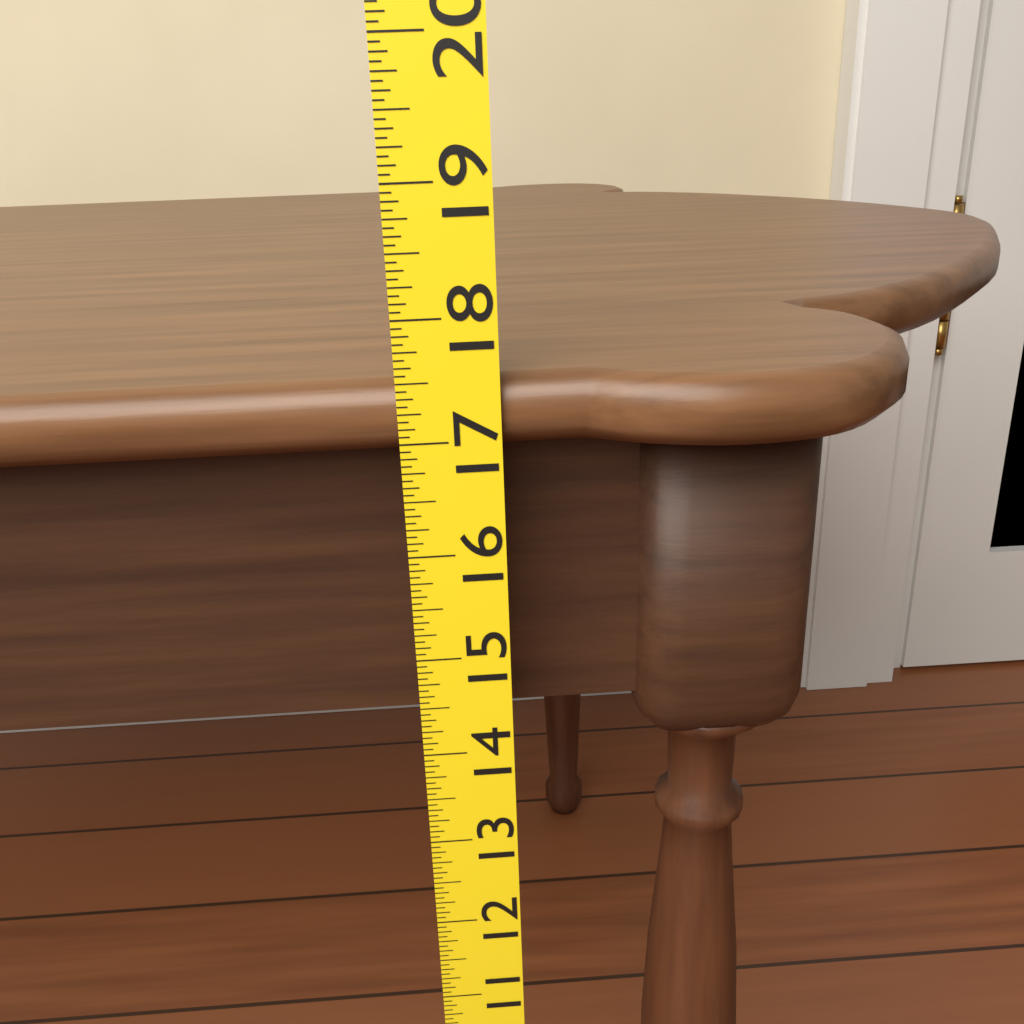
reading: 17.5000 (no unit)
